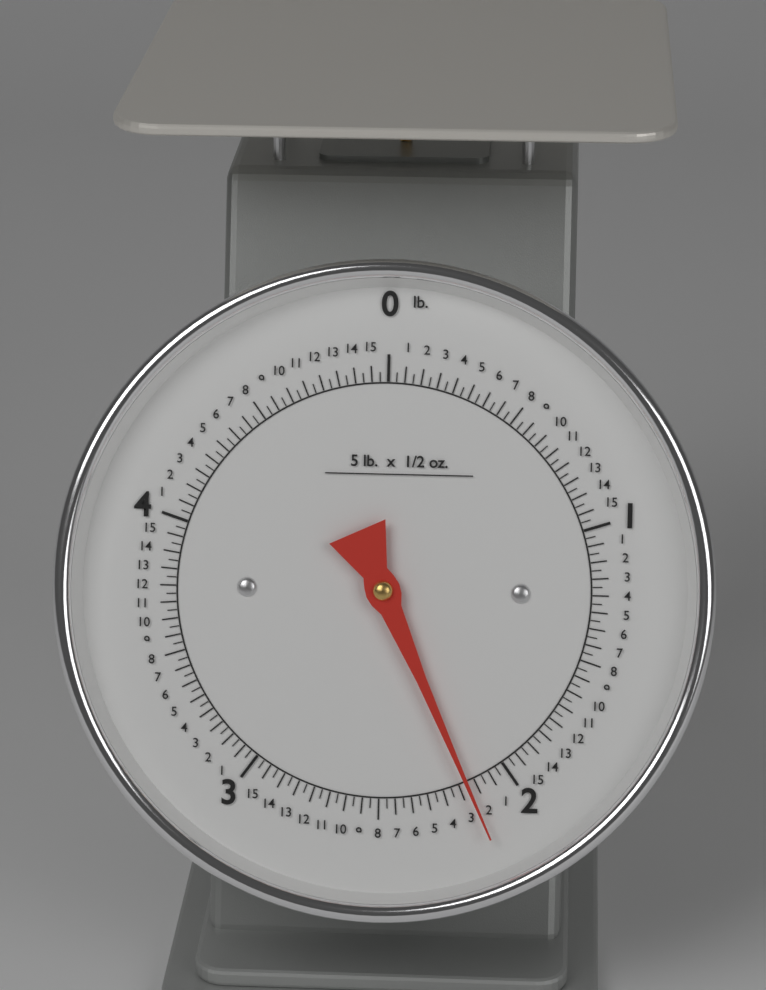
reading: 2.15625 lb
